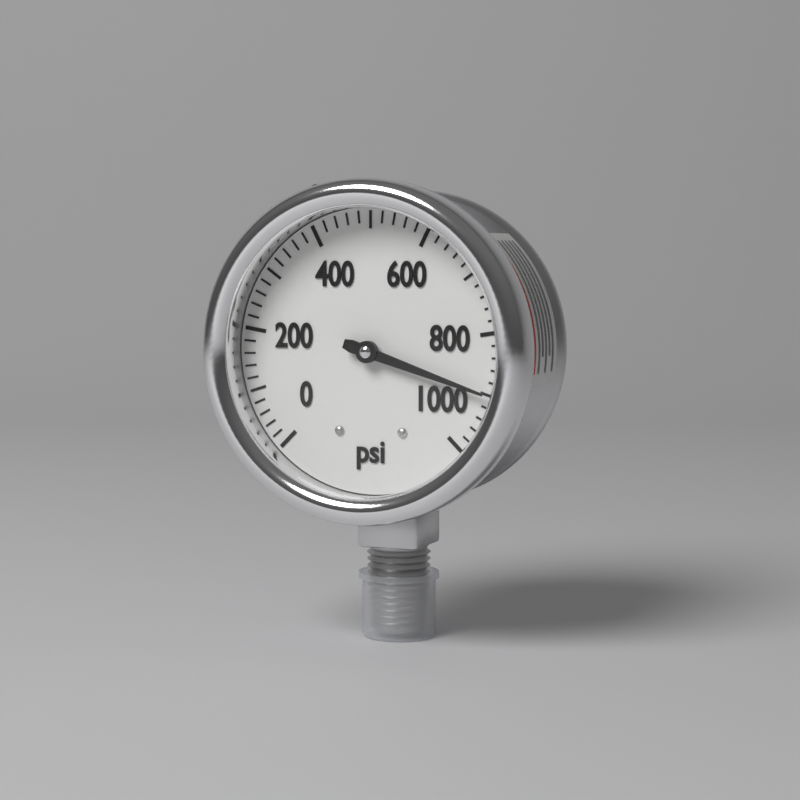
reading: 900 psi
